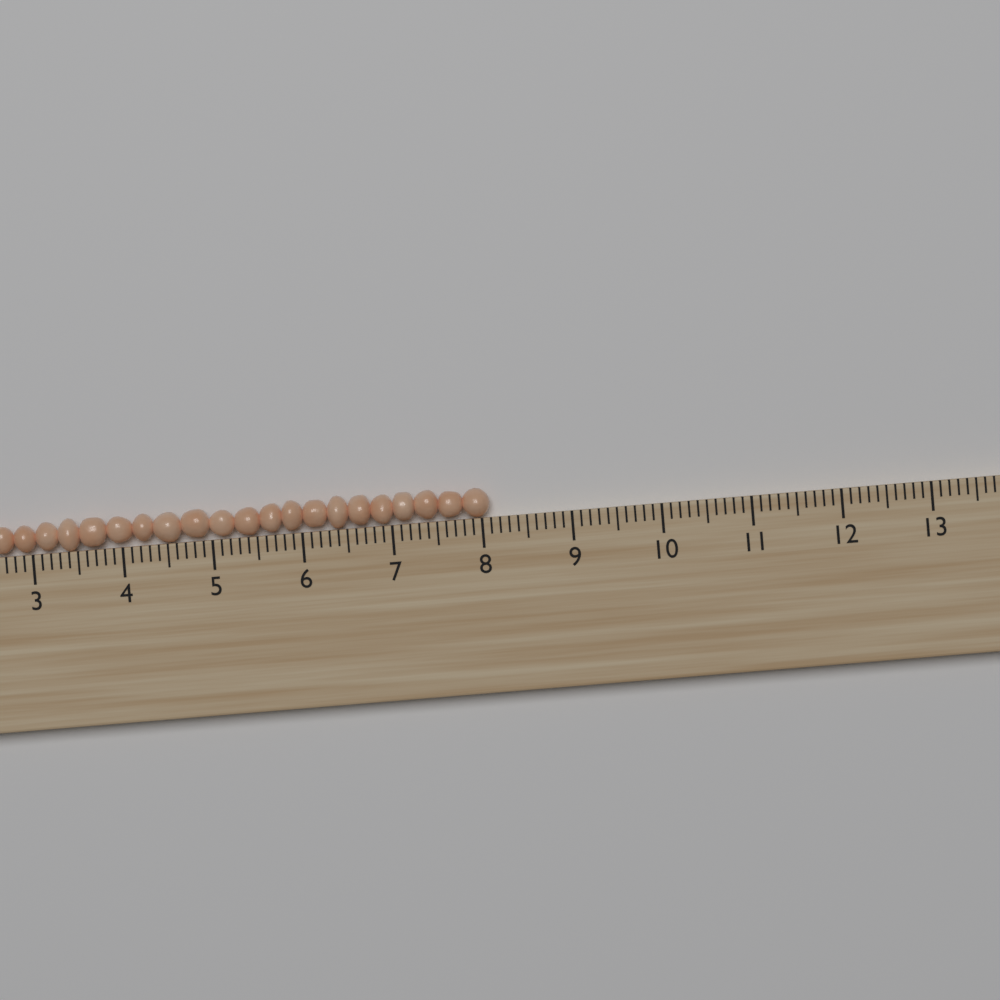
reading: 8.1 (no unit)
